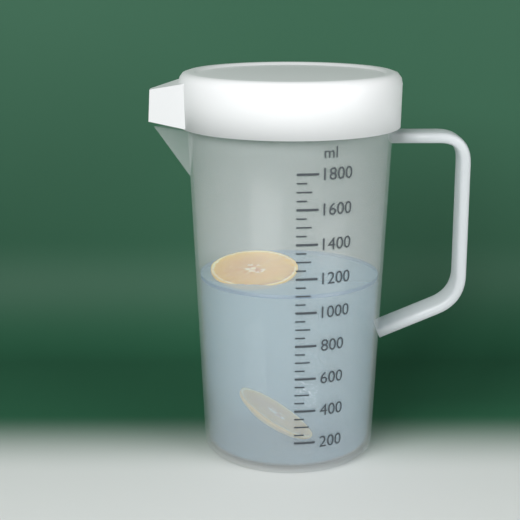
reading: 1100 ml
